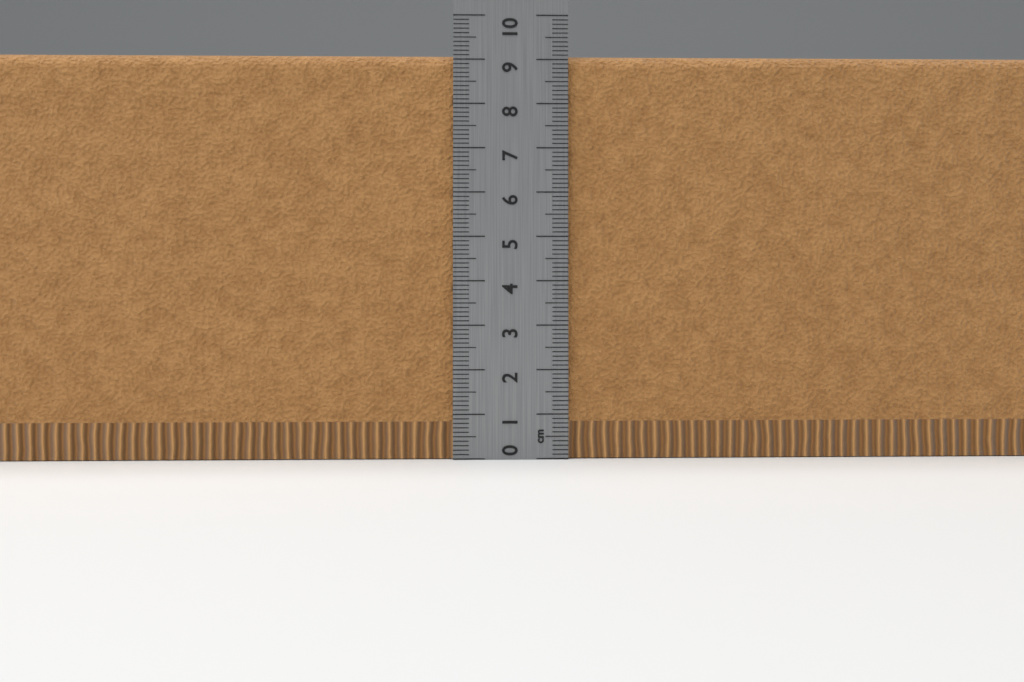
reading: 9.1 cm
